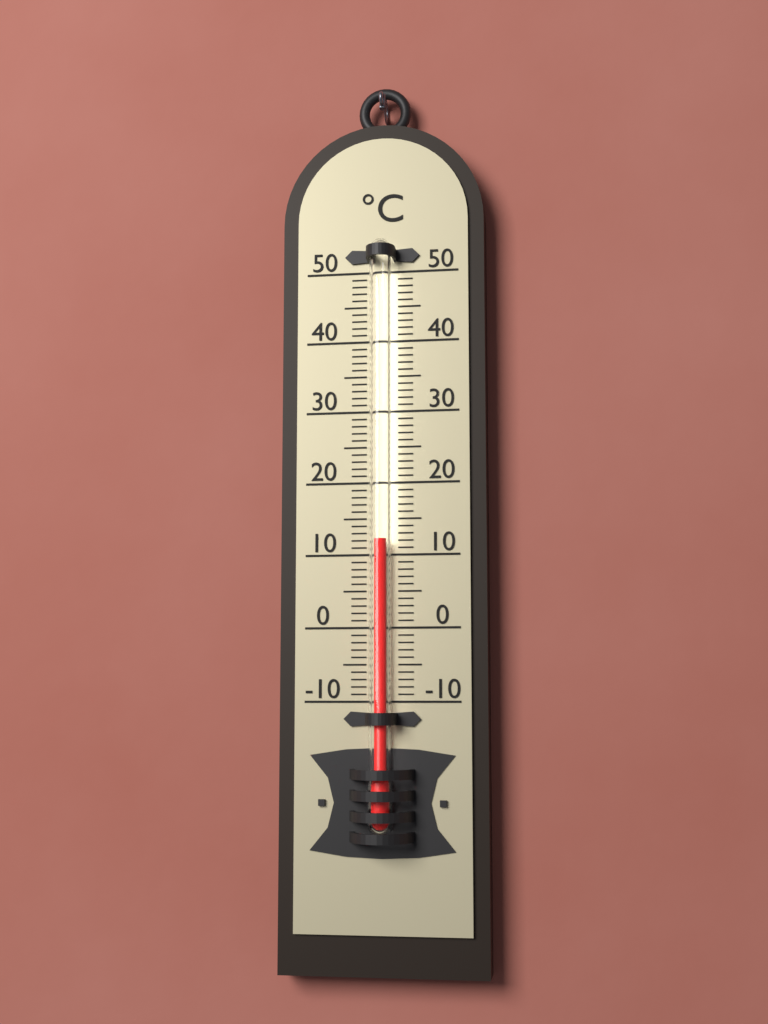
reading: 12 °C
